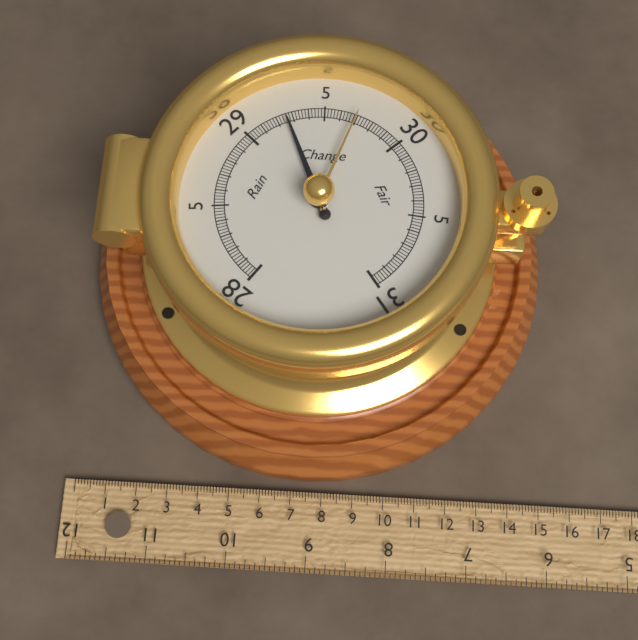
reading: 29.26 inHg
